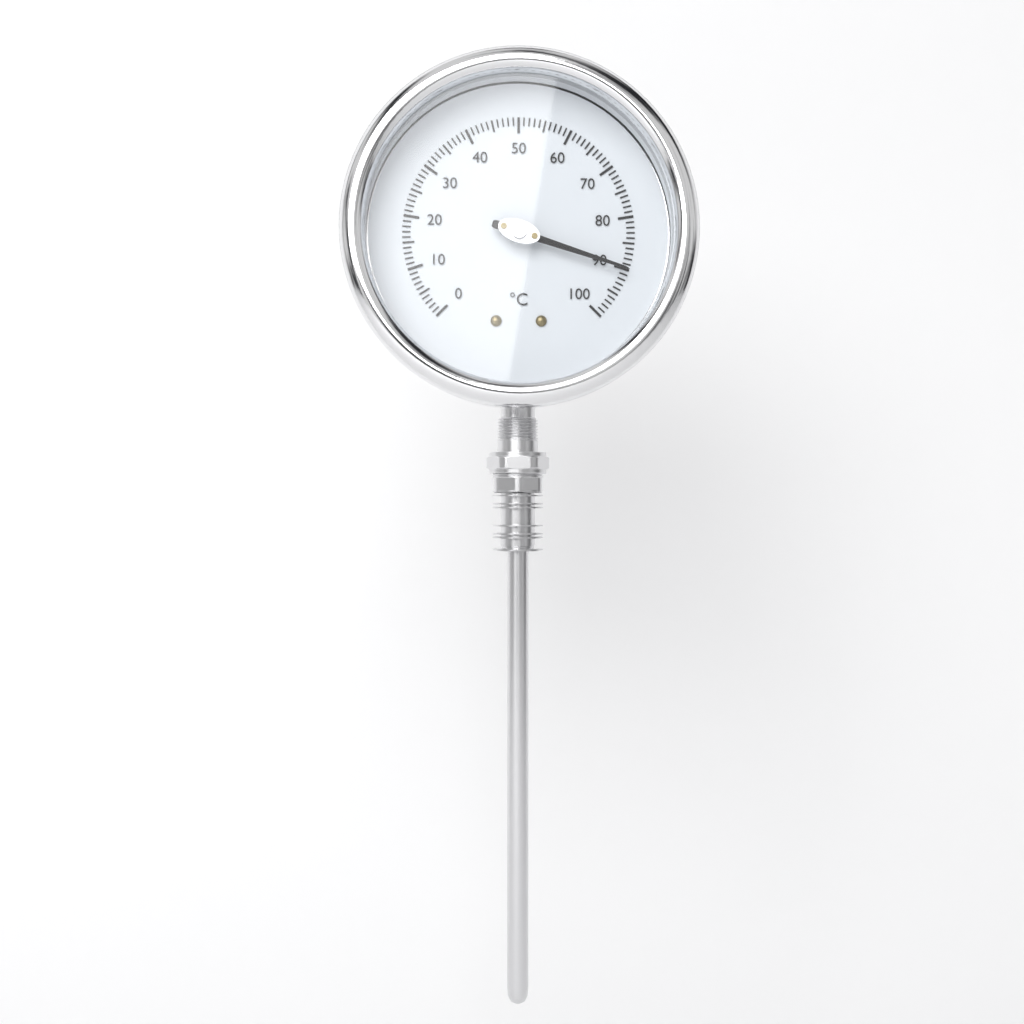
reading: 90 °C
